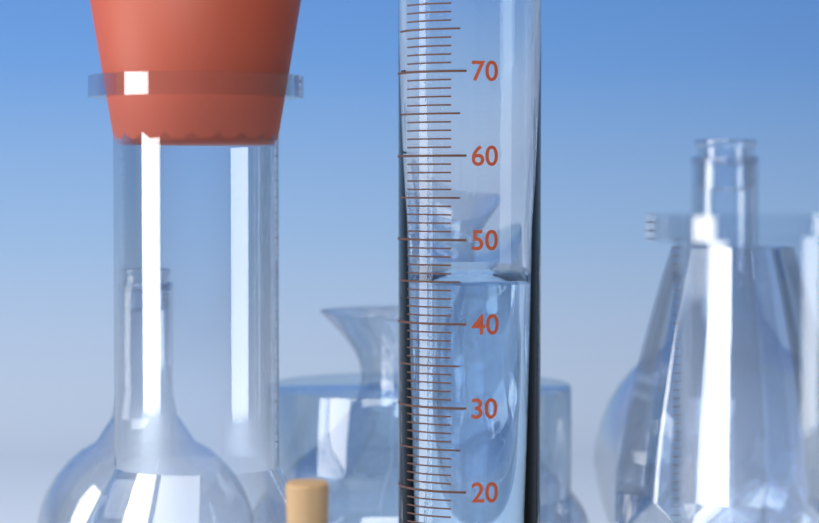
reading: 45 ml
